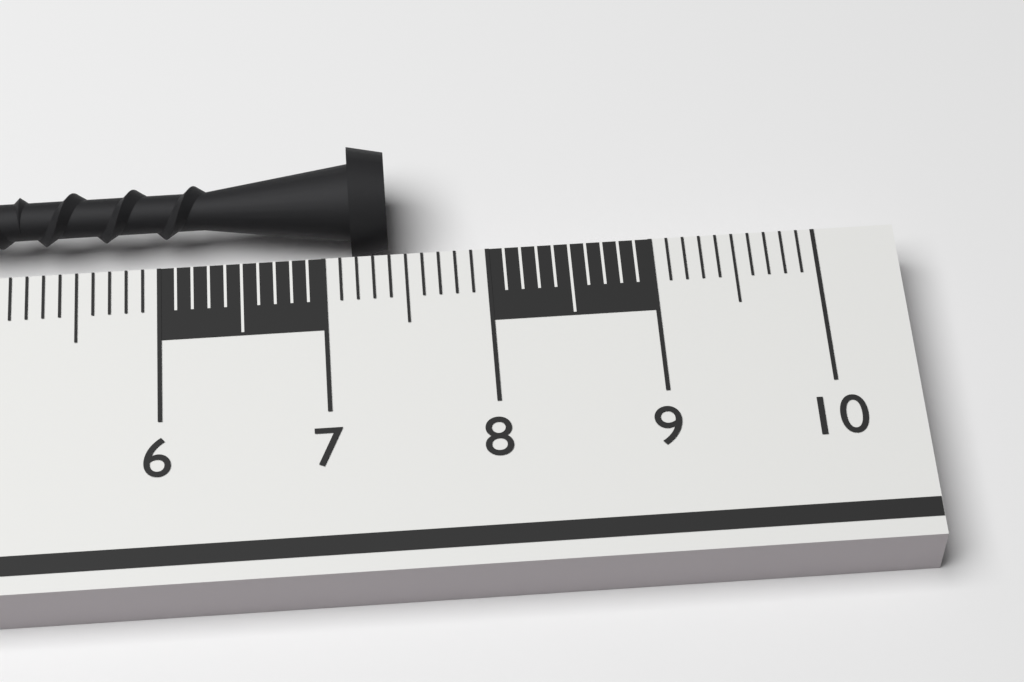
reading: 7.4 cm
